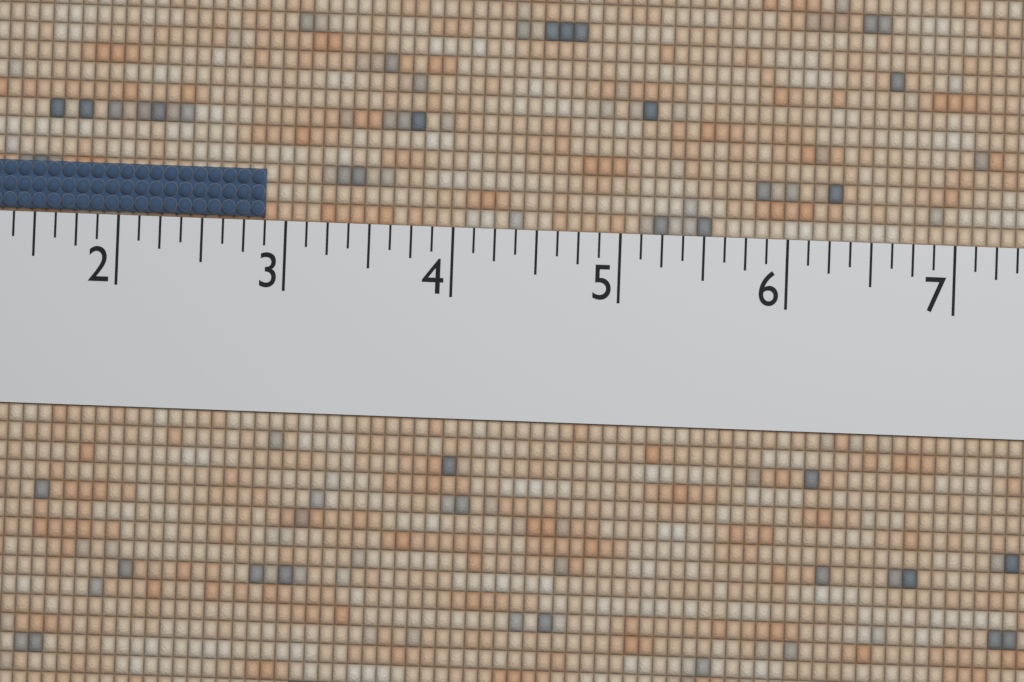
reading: 2.875 (no unit)
